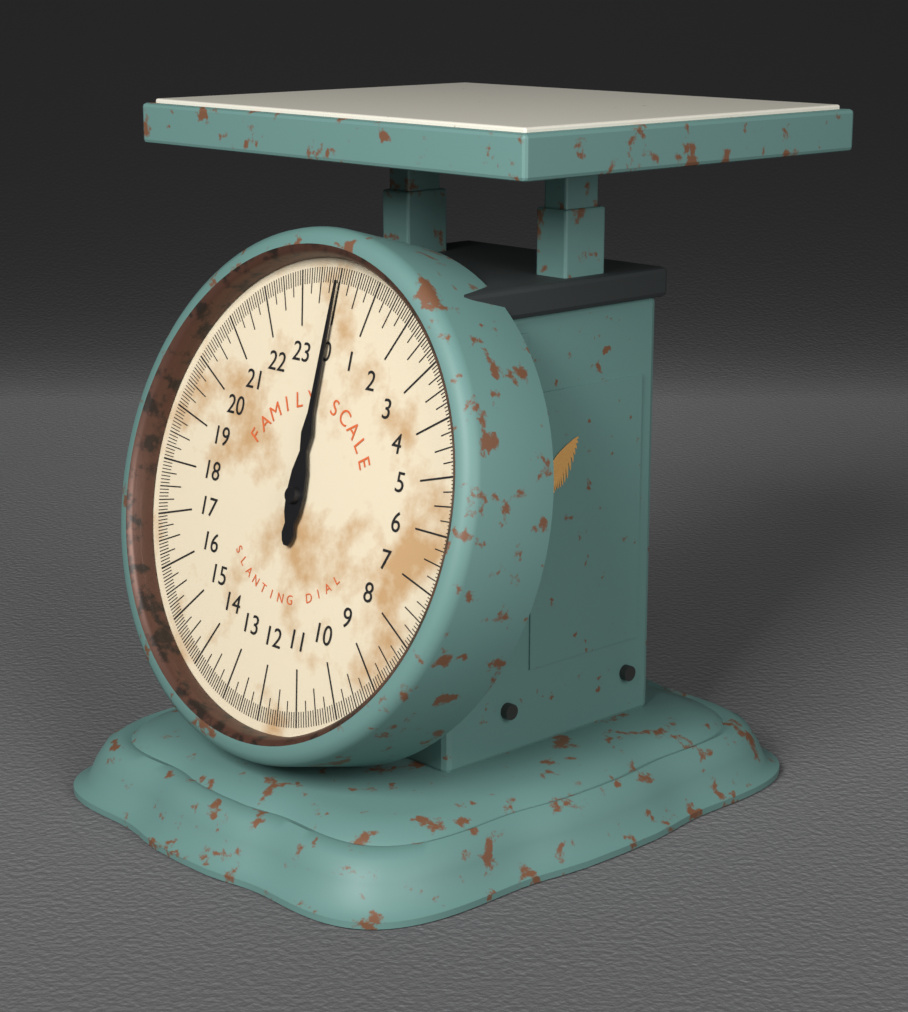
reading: 0.0000 (no unit)
